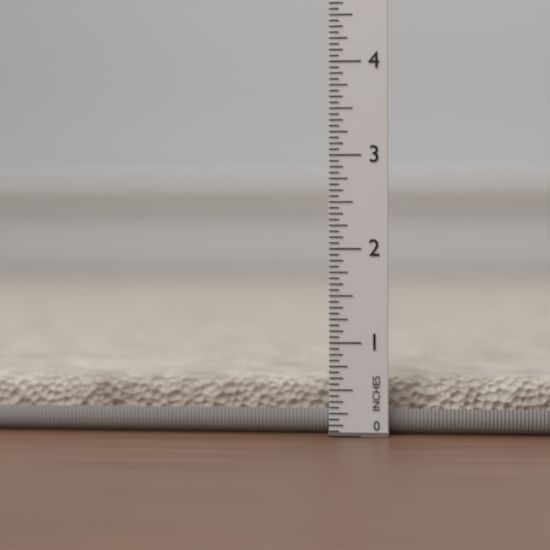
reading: 0.6250 in
